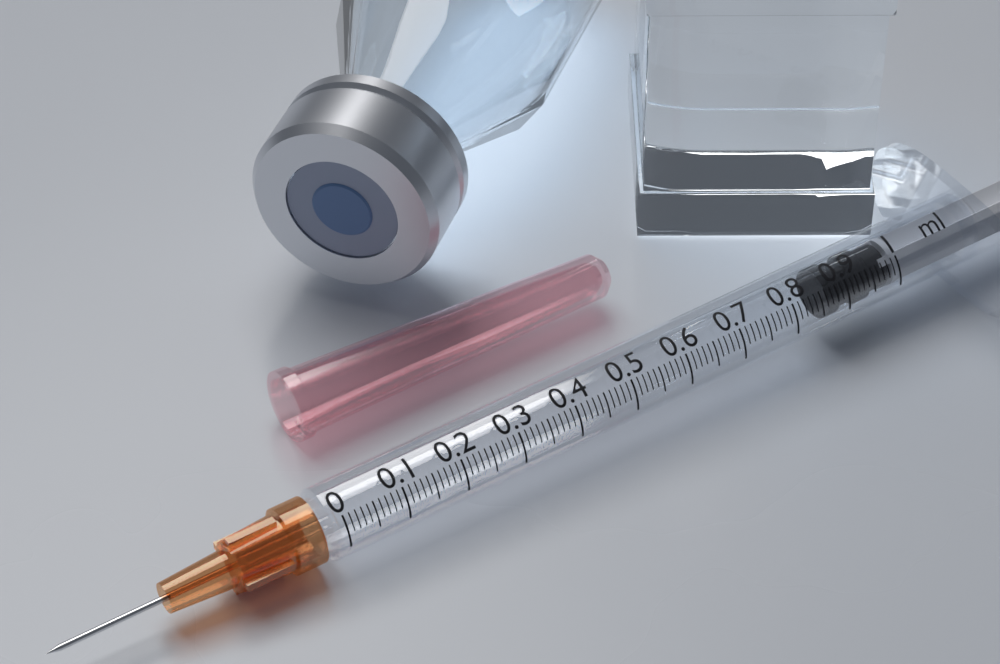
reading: 0.87 ml
